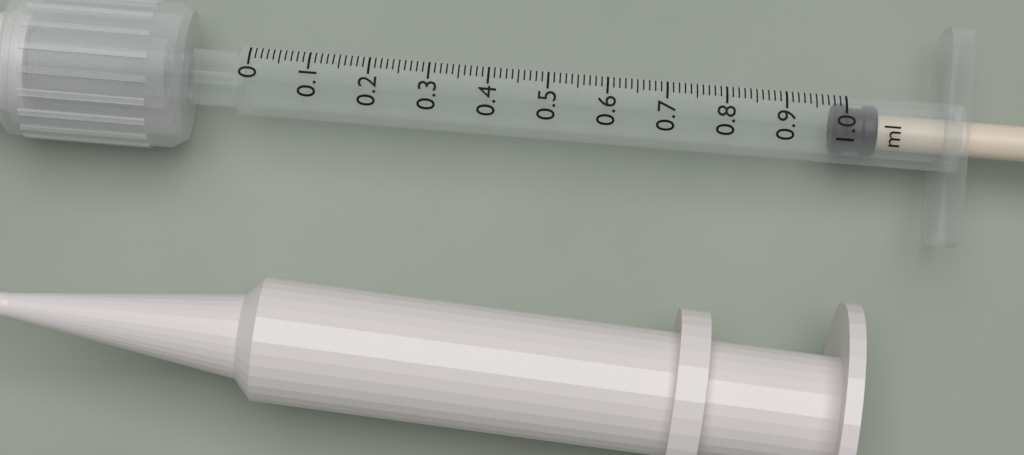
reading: 0.98 ml
